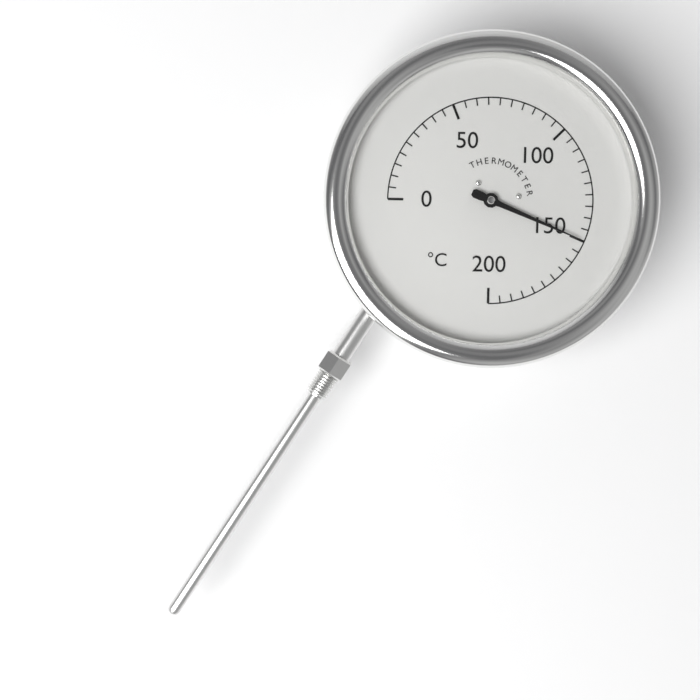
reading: 150 °C
